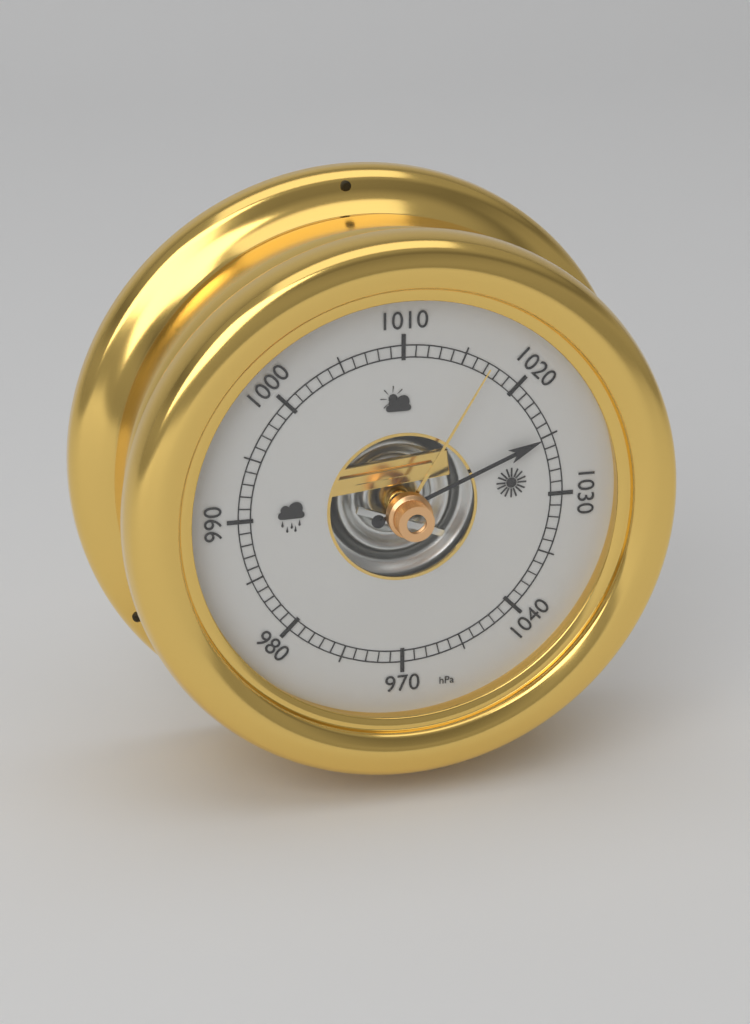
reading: 1025 hPa
